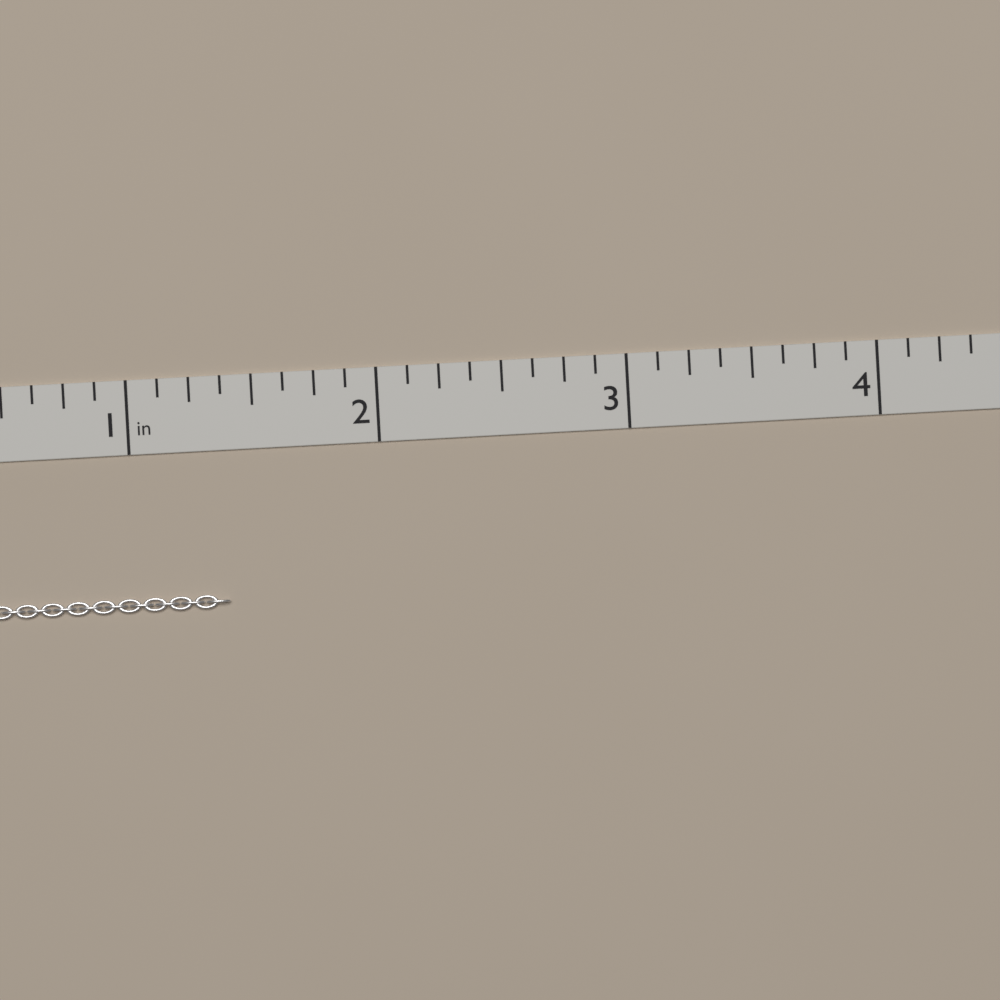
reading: 1.375 in
